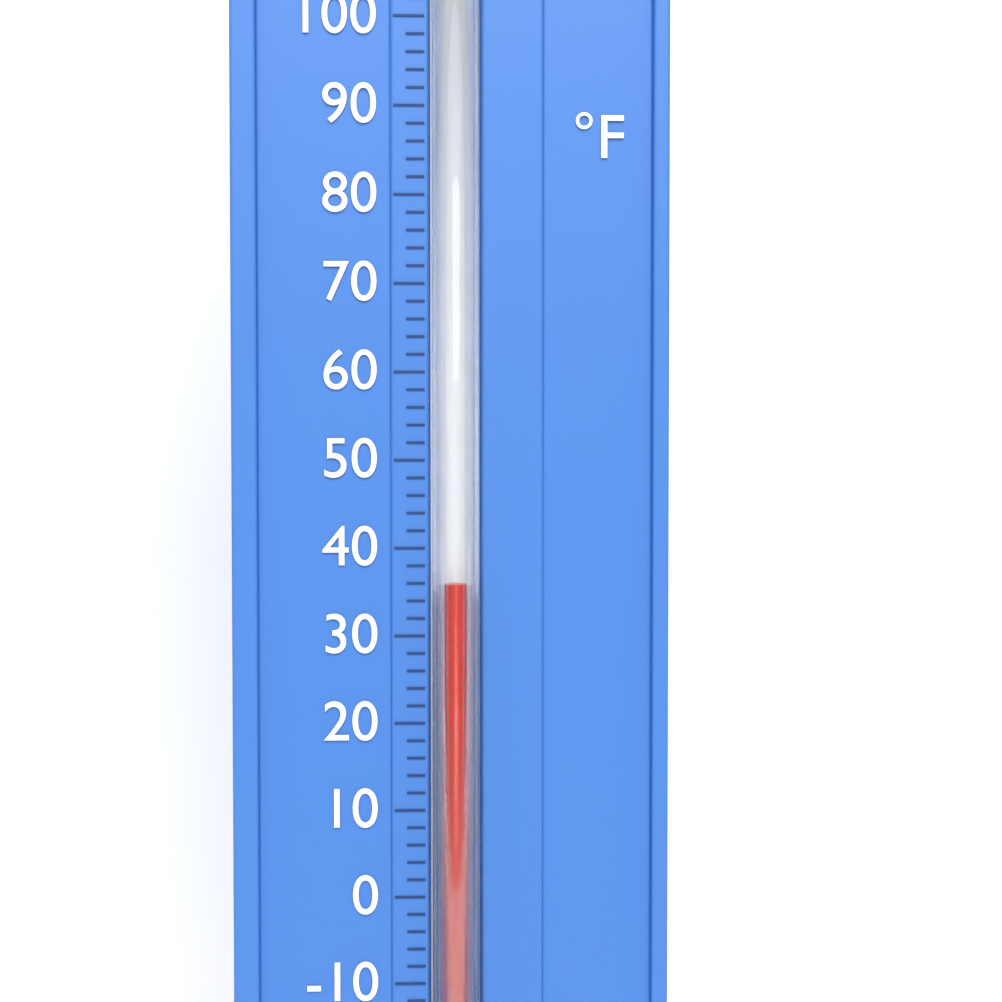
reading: 36 °F
